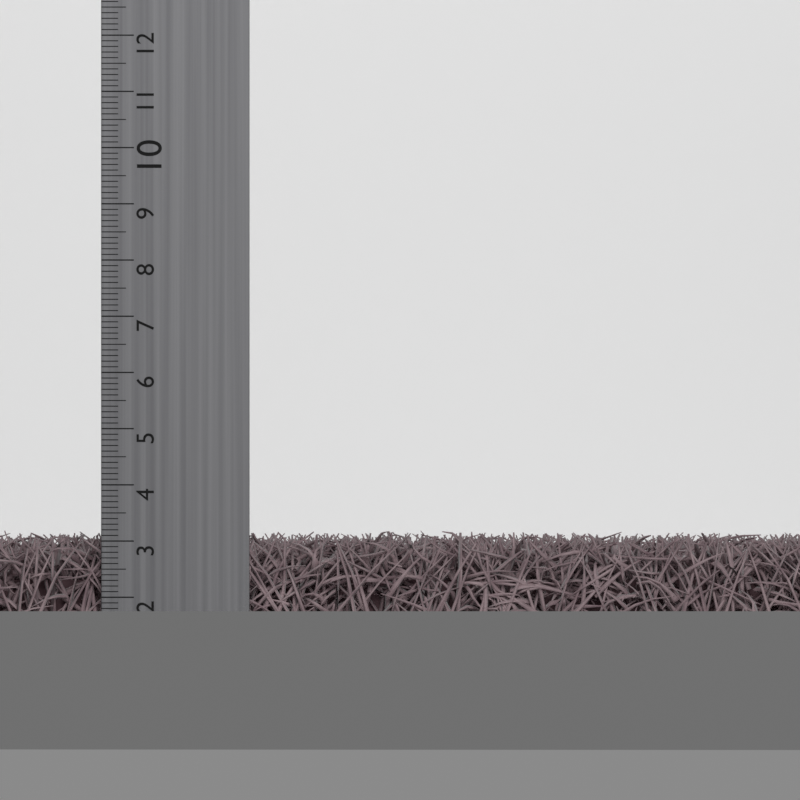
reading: 3.2 cm
